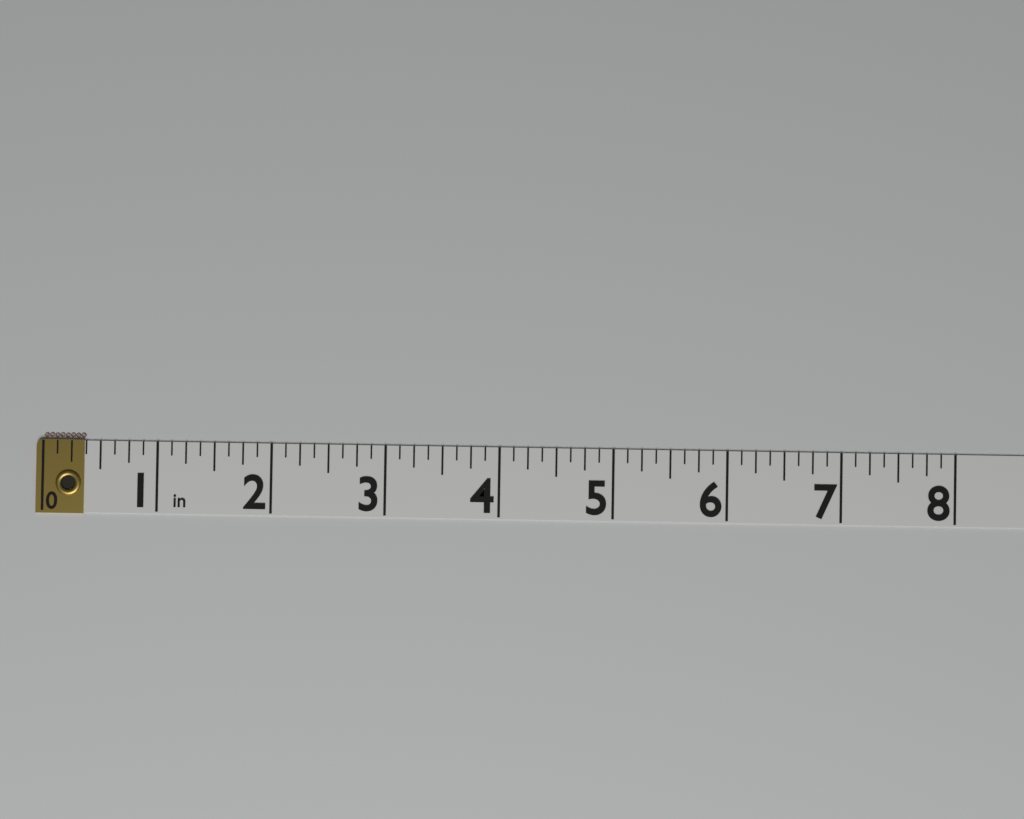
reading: 0.375 in
